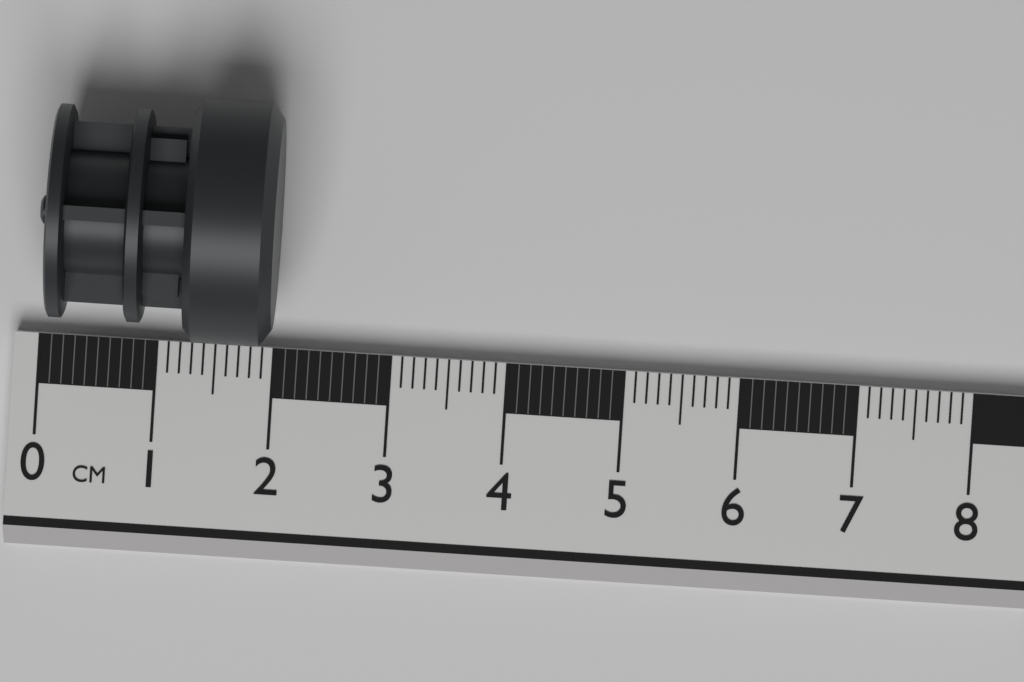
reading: 2.0 cm
